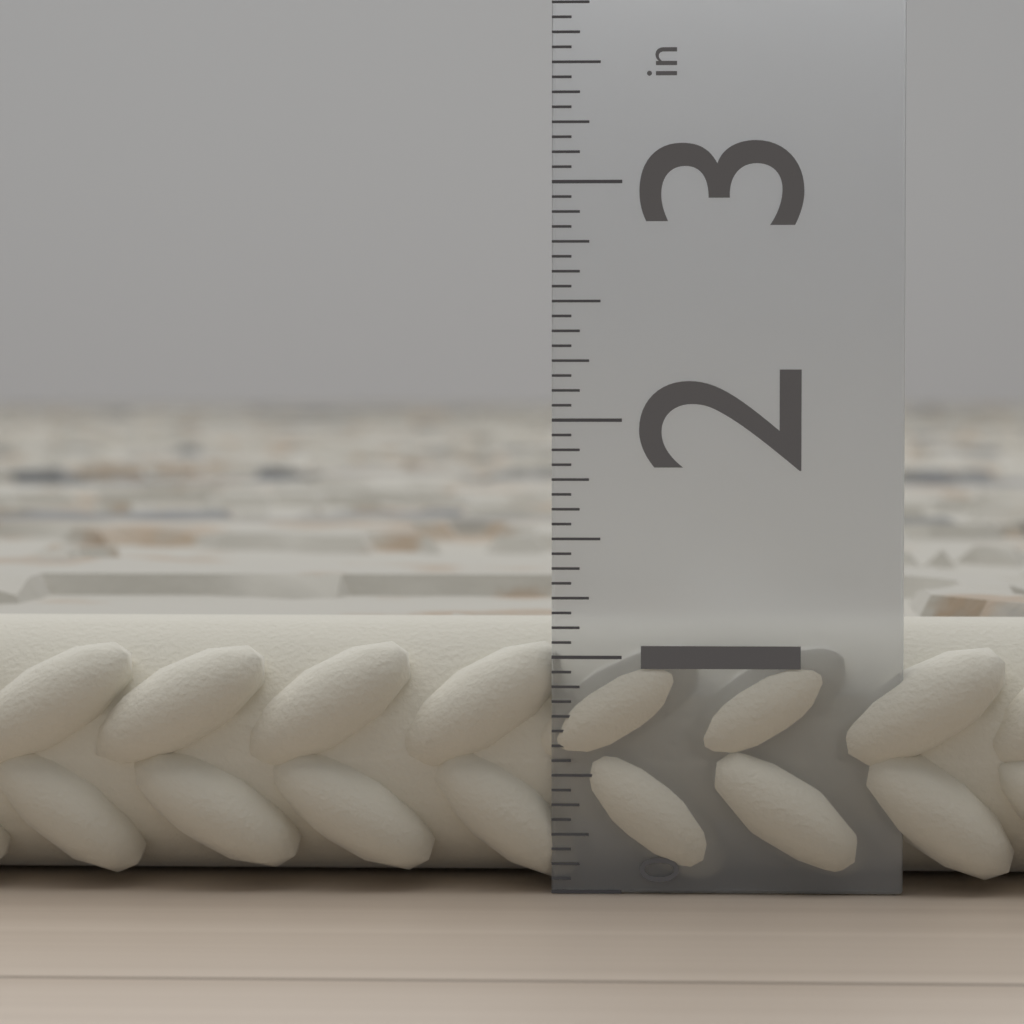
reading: 1.1250 in
